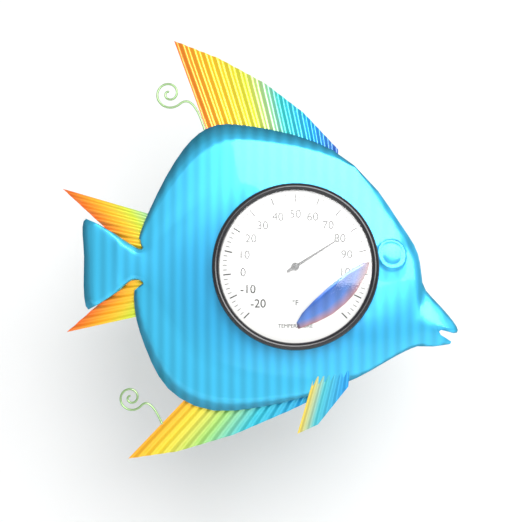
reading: 80 °F
